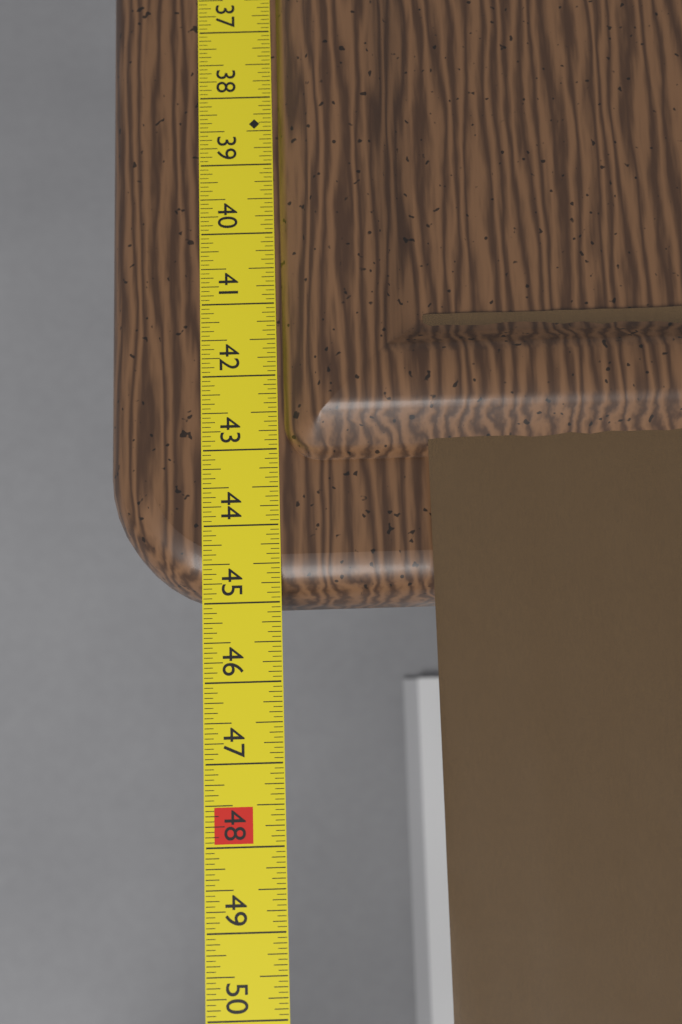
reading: 44.9375 in
